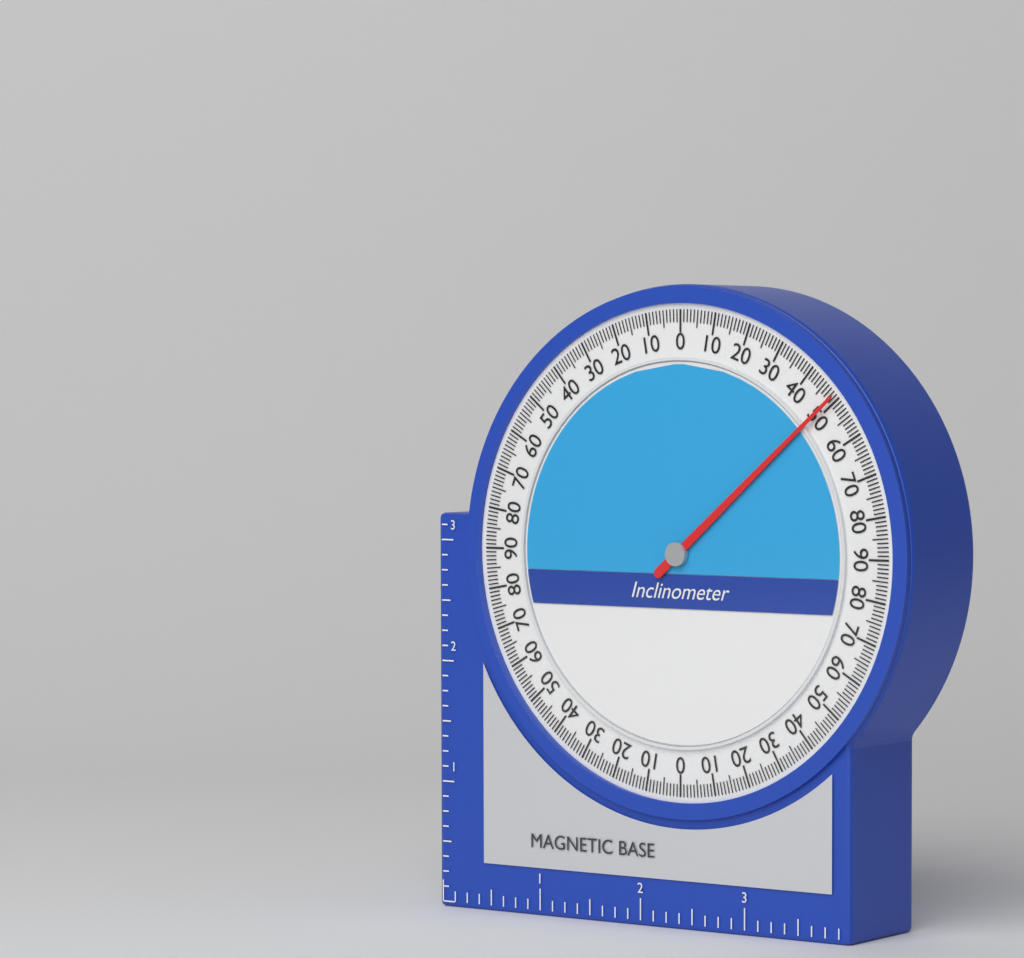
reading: 49 (no unit)
